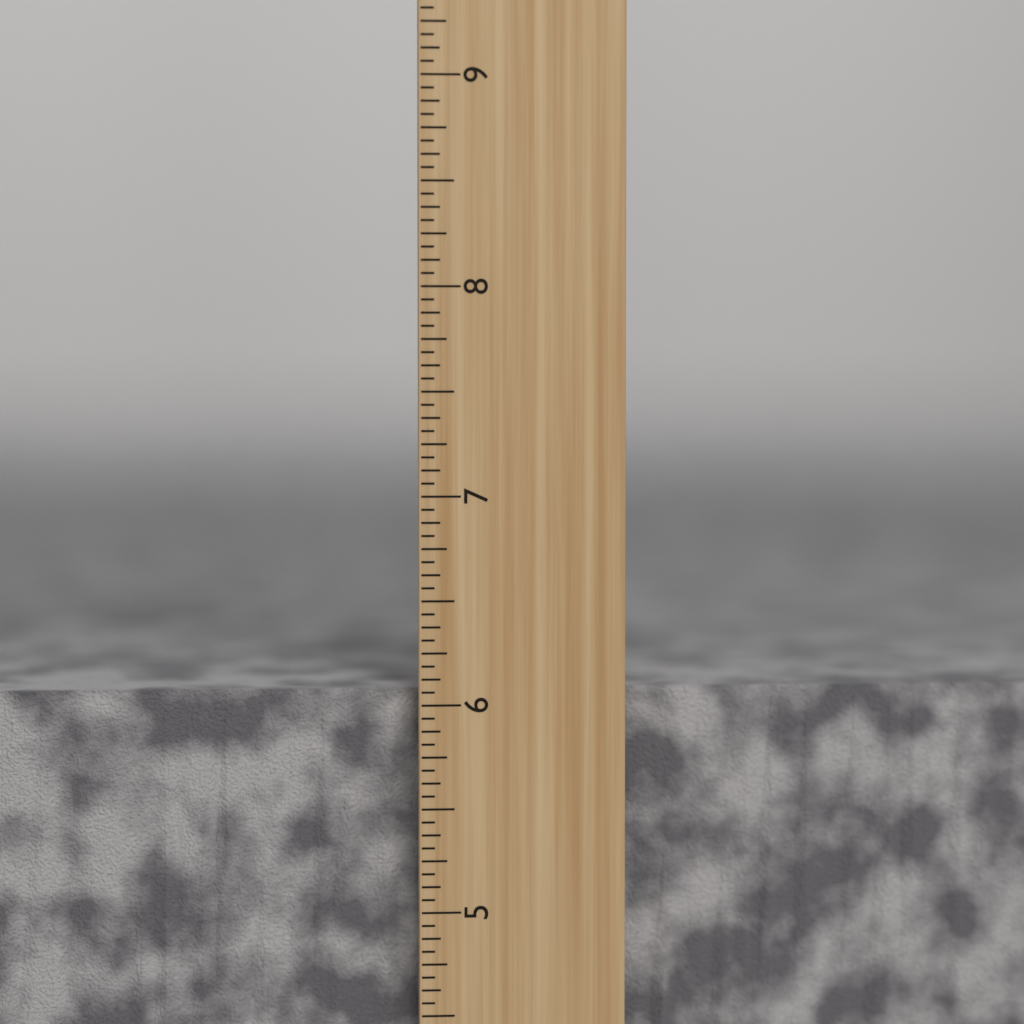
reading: 6.0625 inch
